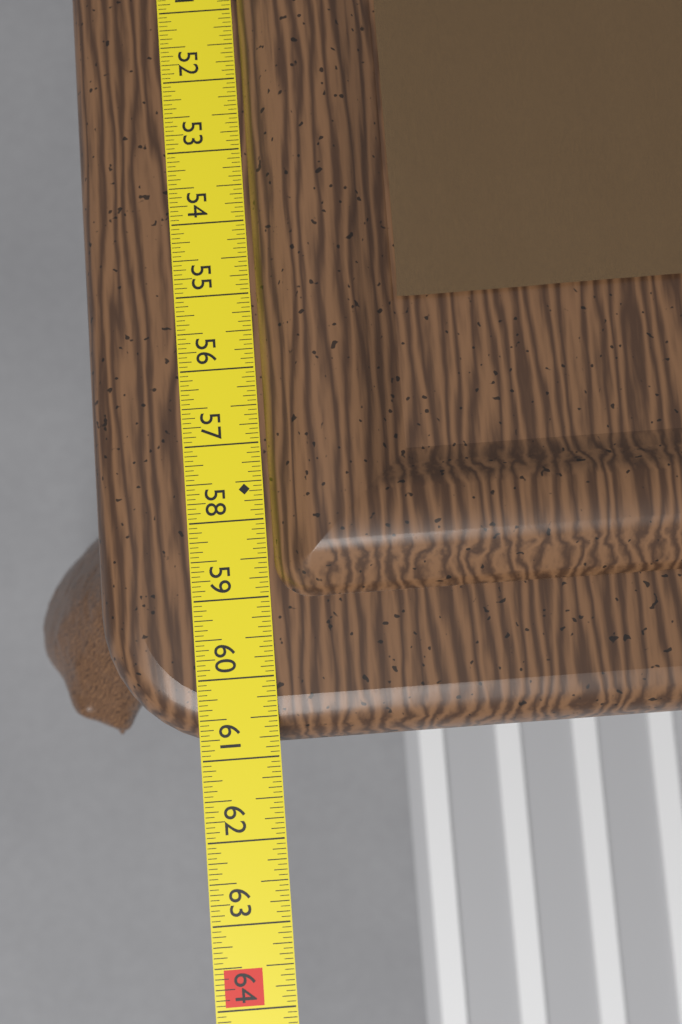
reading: 60.8125 in
